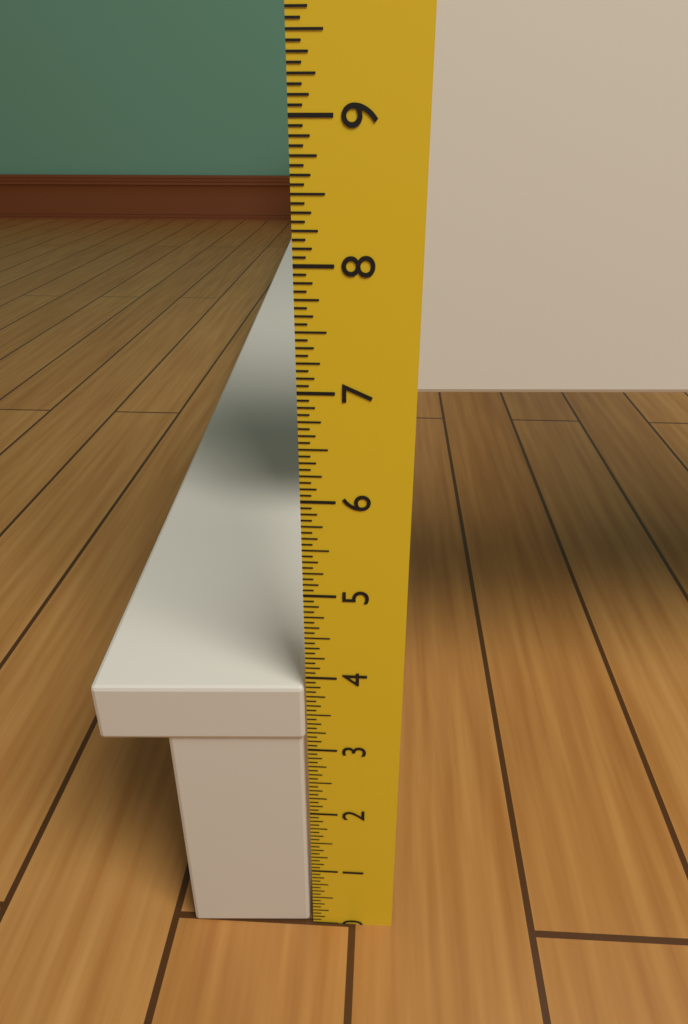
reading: 3.8750 in
